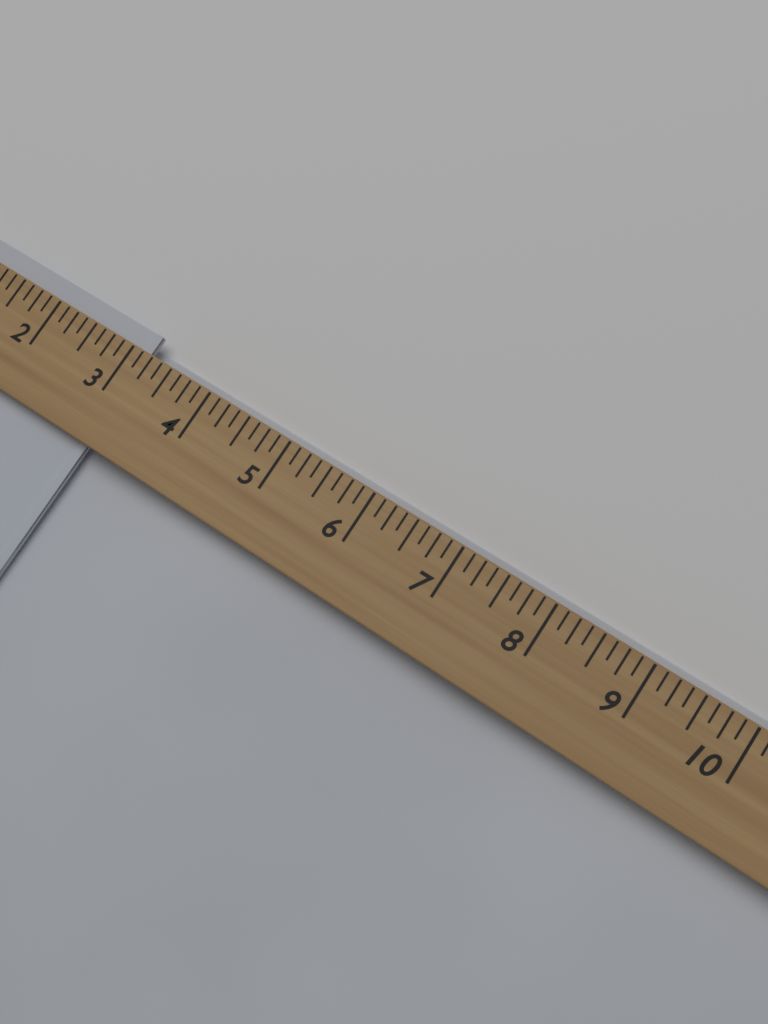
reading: 3.125 (no unit)
